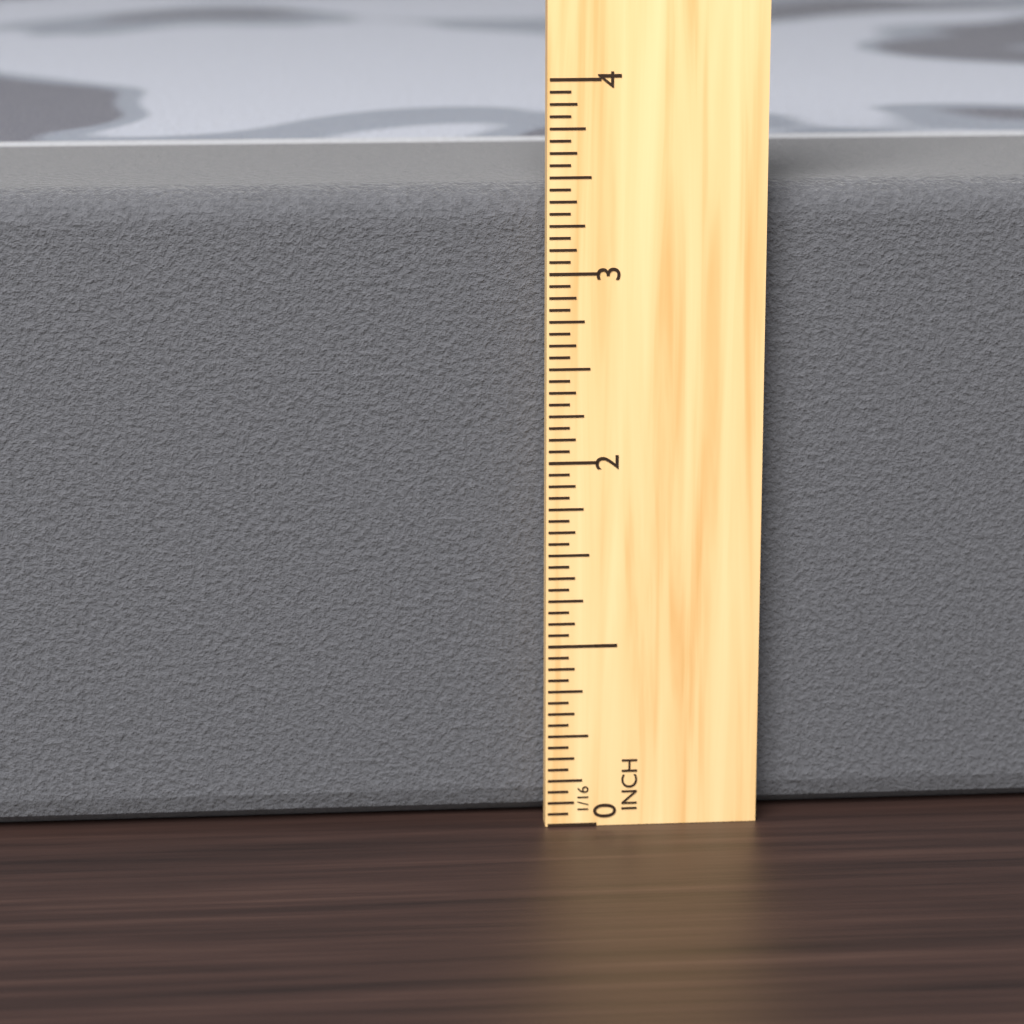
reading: 3.4375 in
